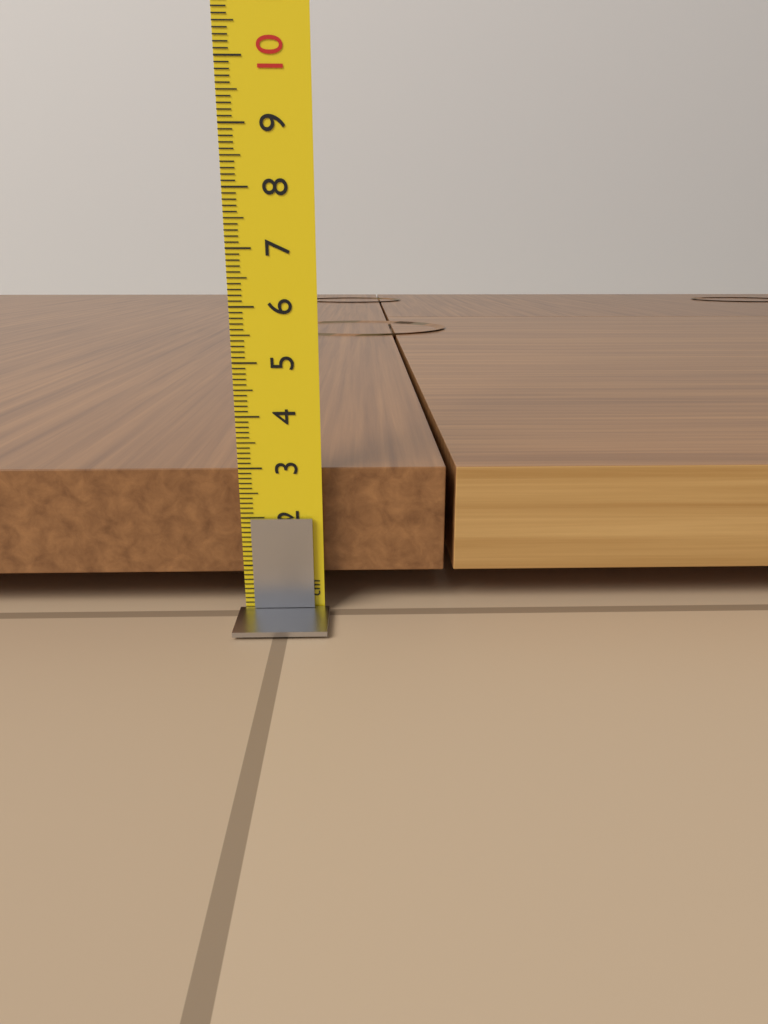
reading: 2.9 cm
